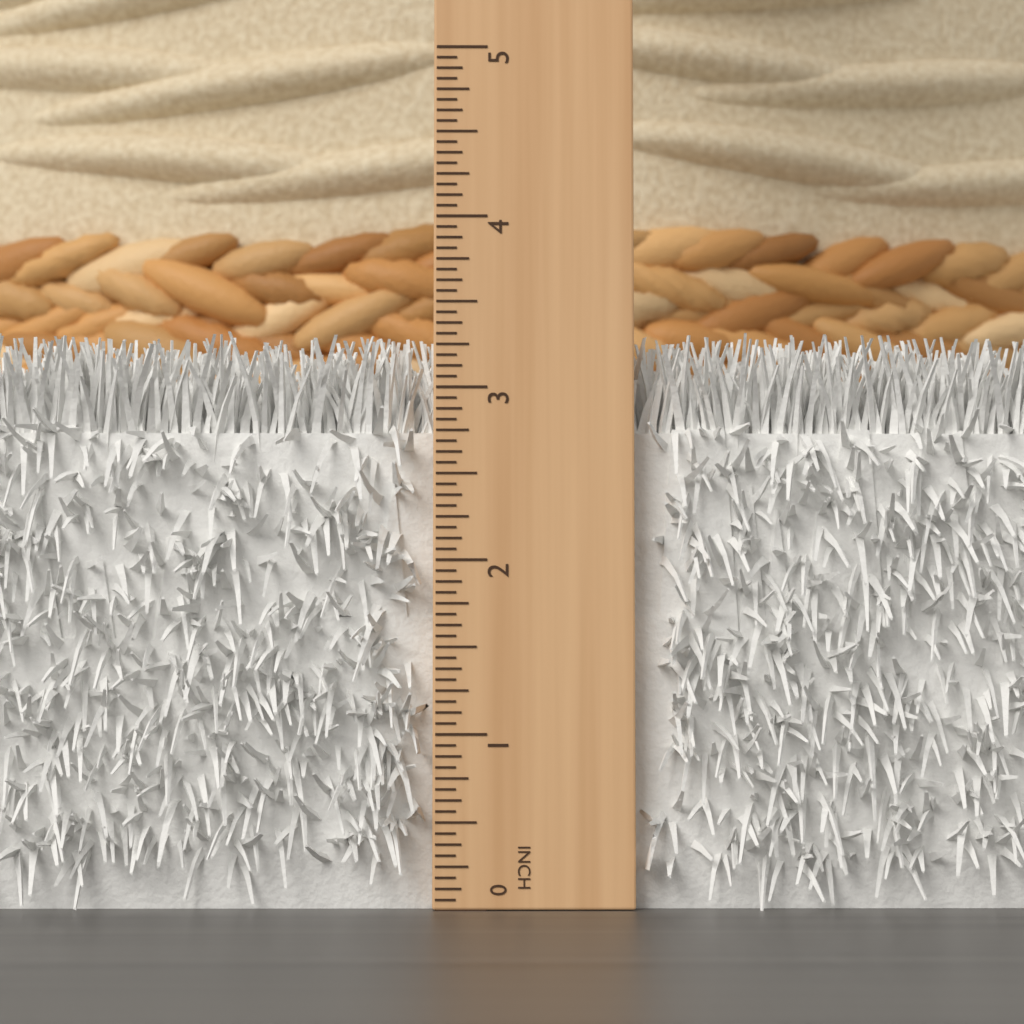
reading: 3.3125 in
